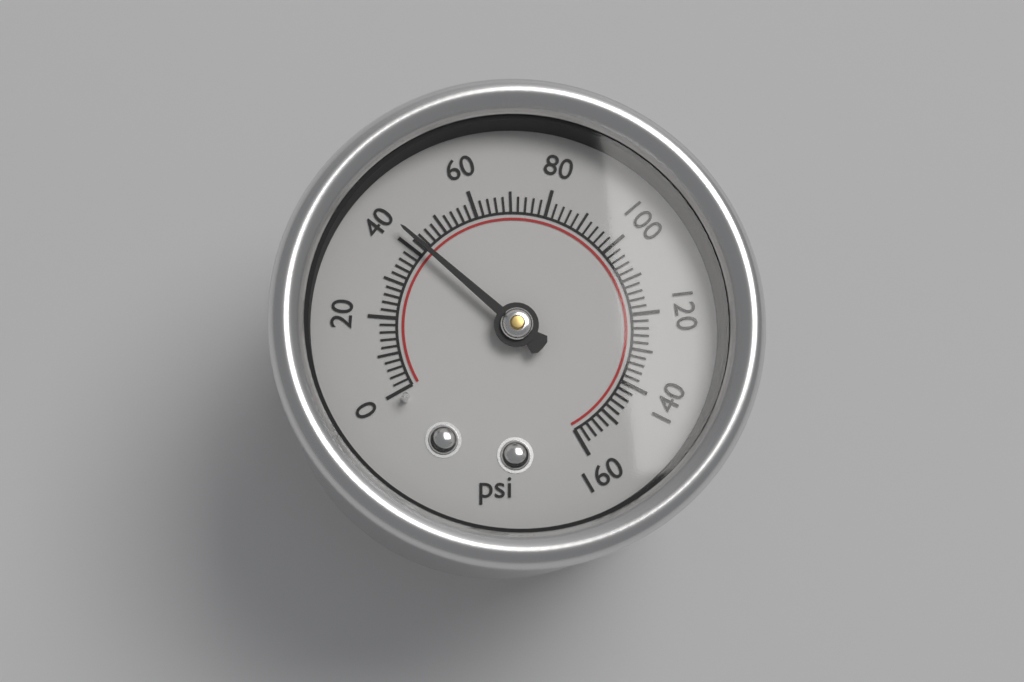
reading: 42 psi
